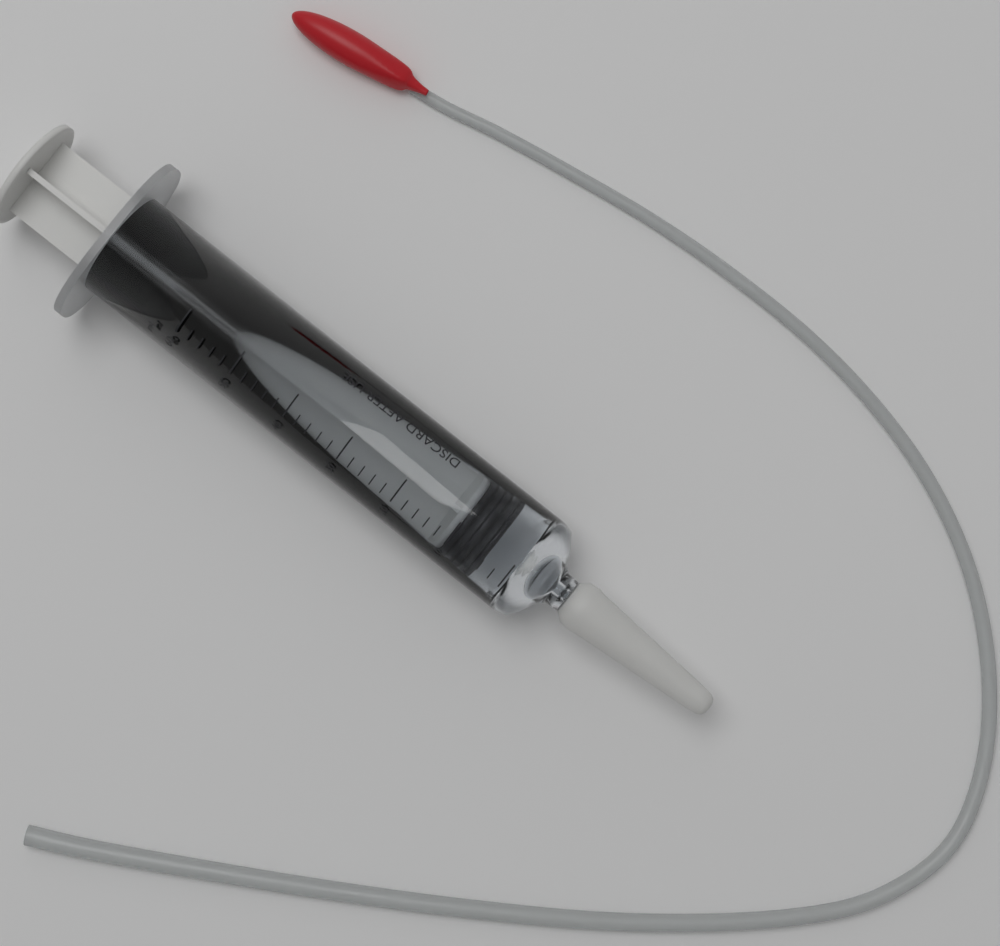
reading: 4 ml
